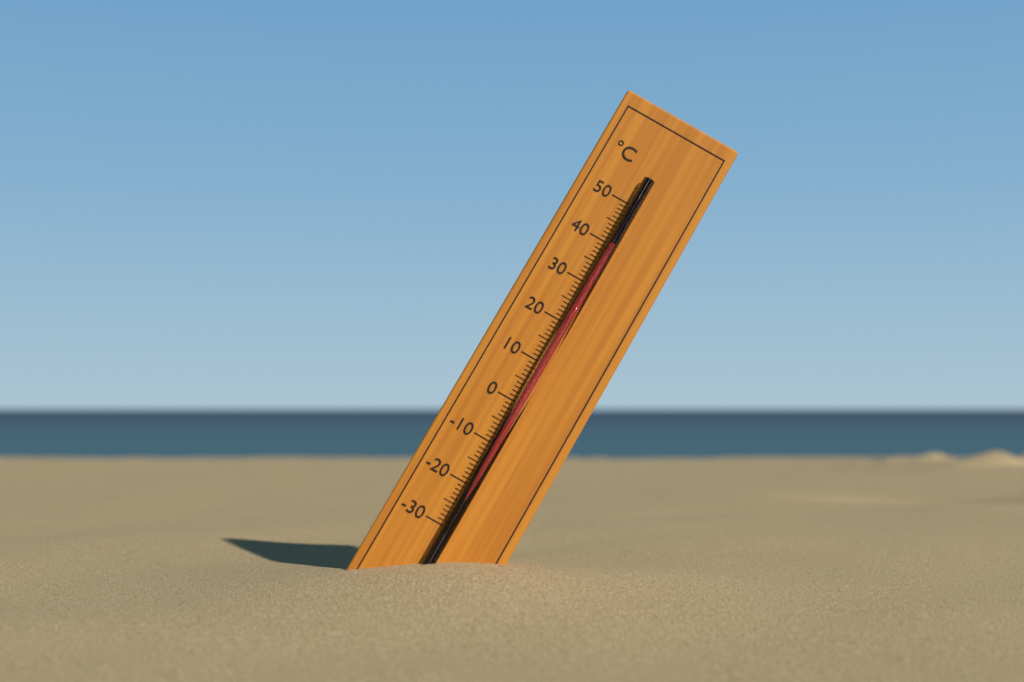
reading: 39 °C
